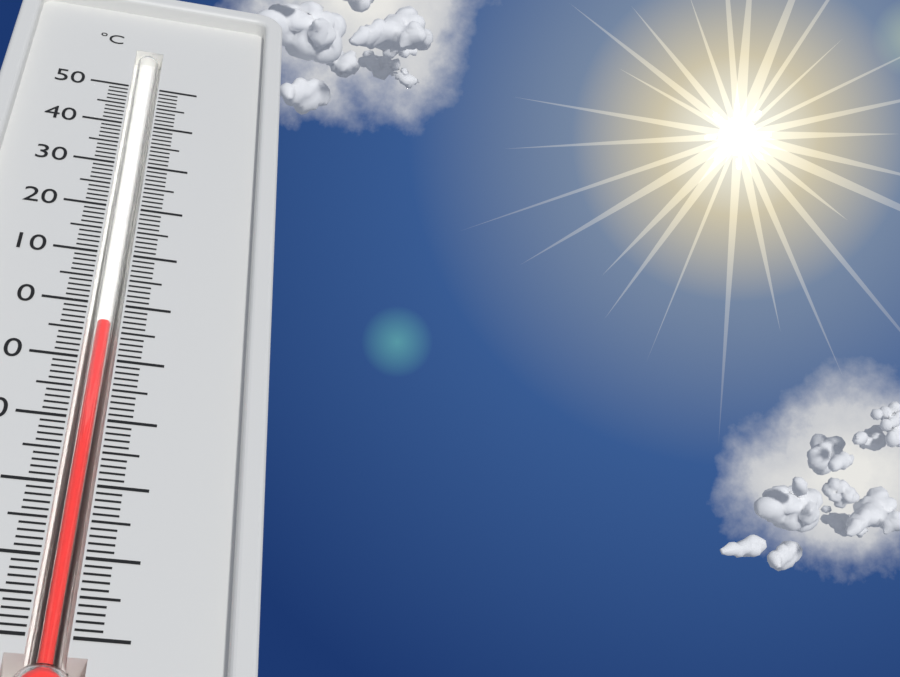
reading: -3 °C
